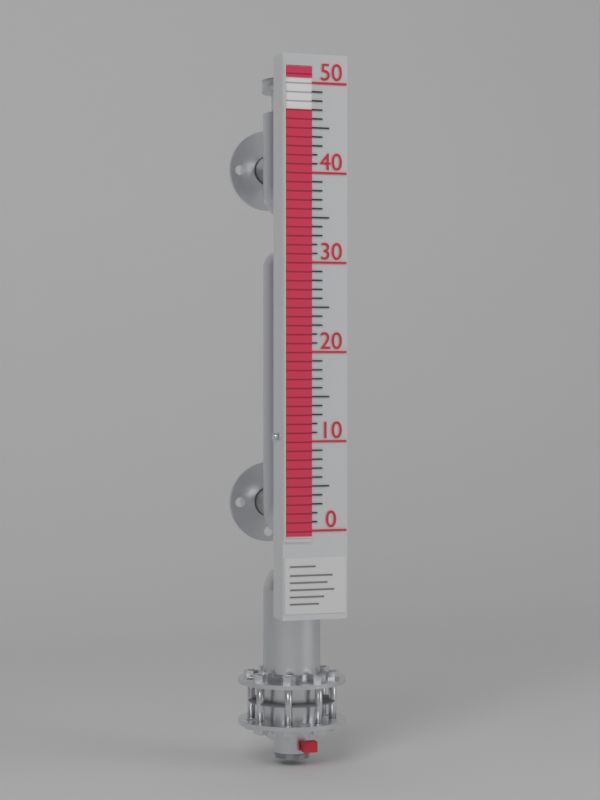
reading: 47 (no unit)
